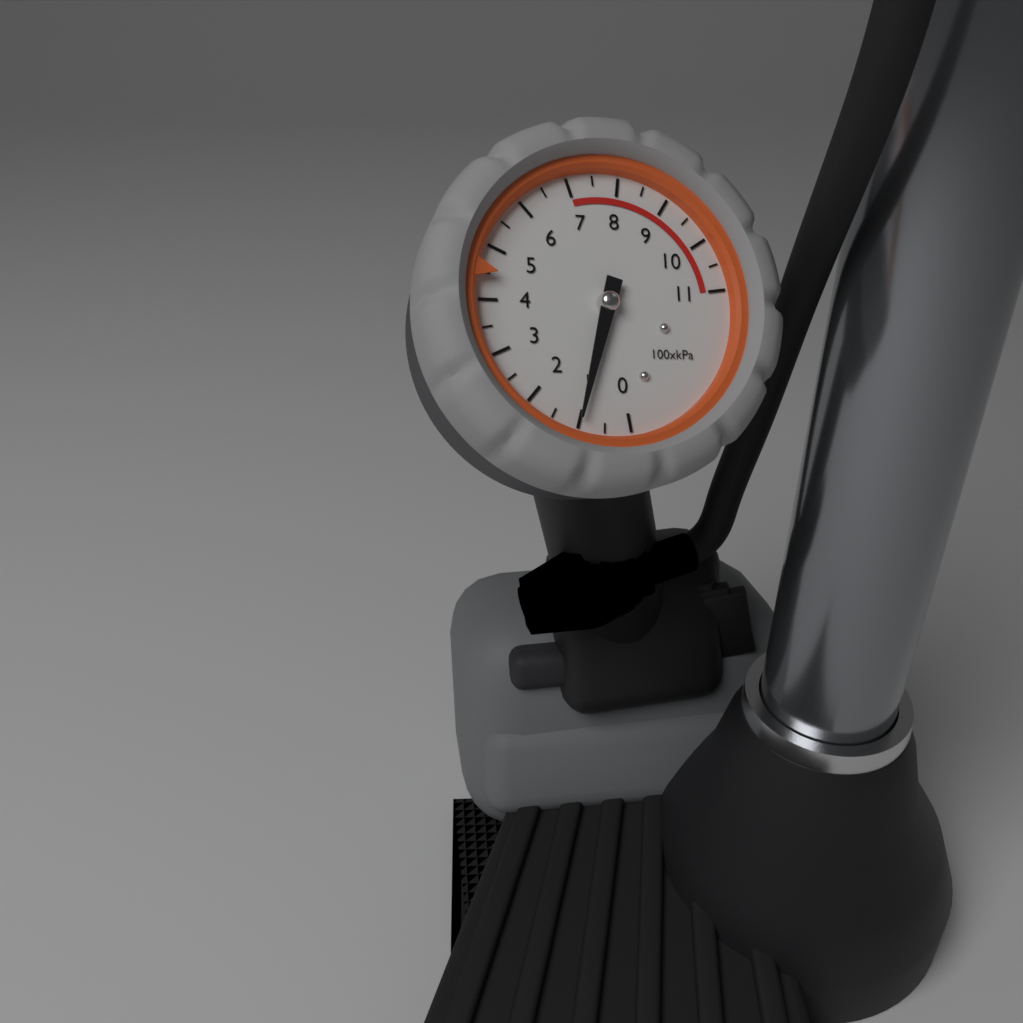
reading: 100 kPa
